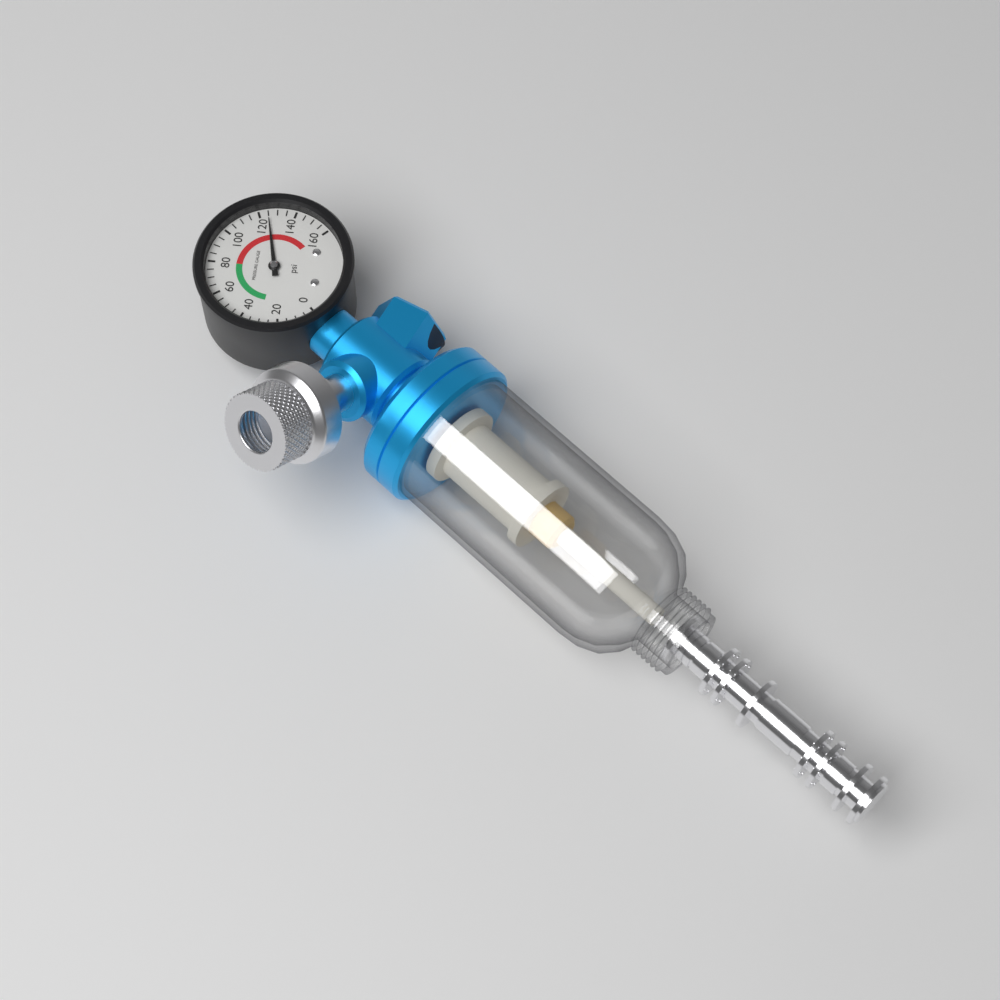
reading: 125 psi
